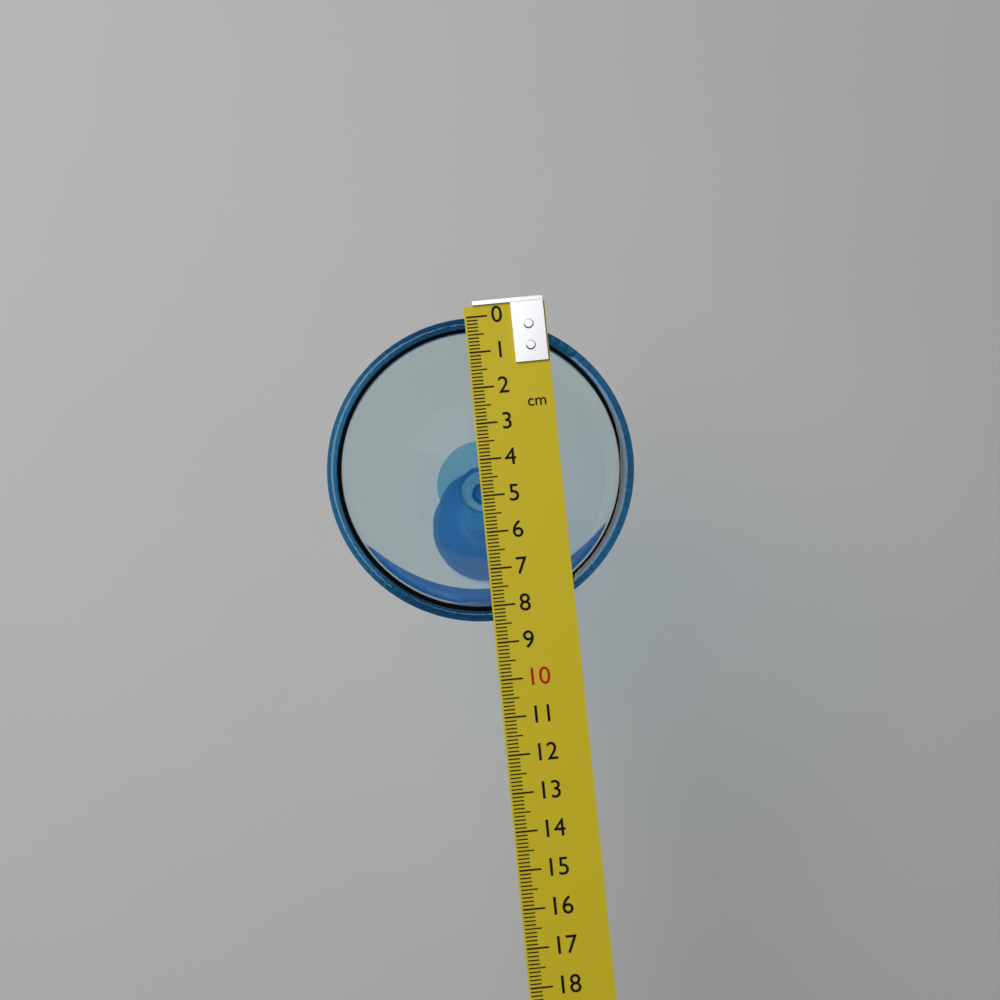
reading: 8.4 cm
